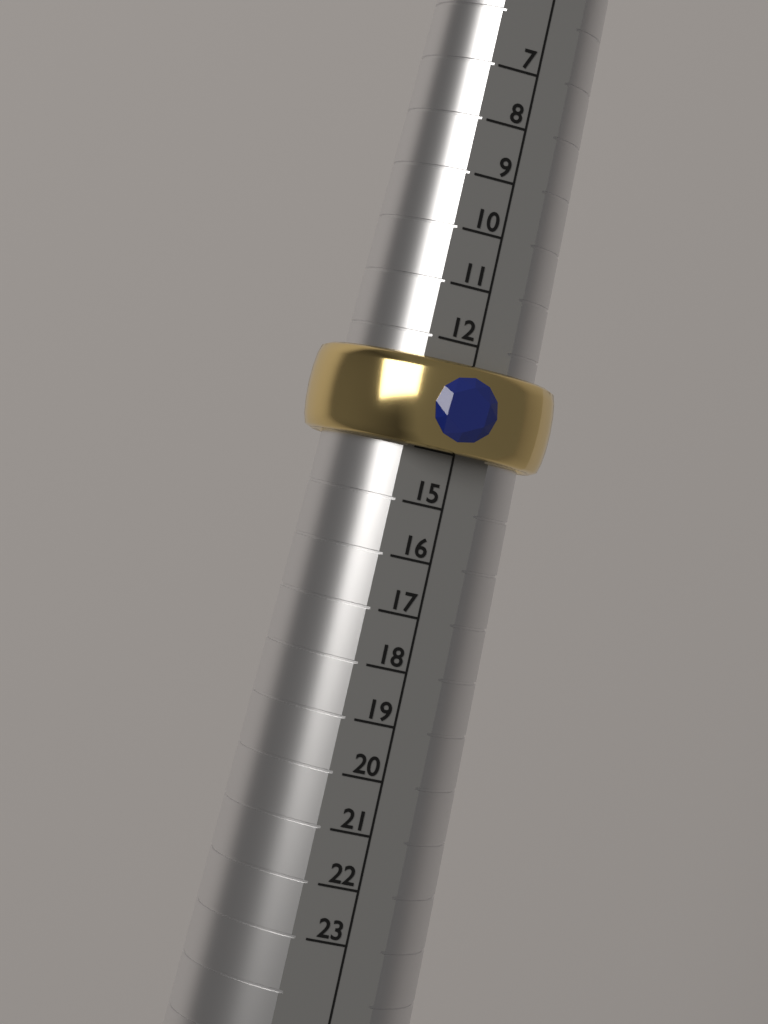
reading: 14 (no unit)
